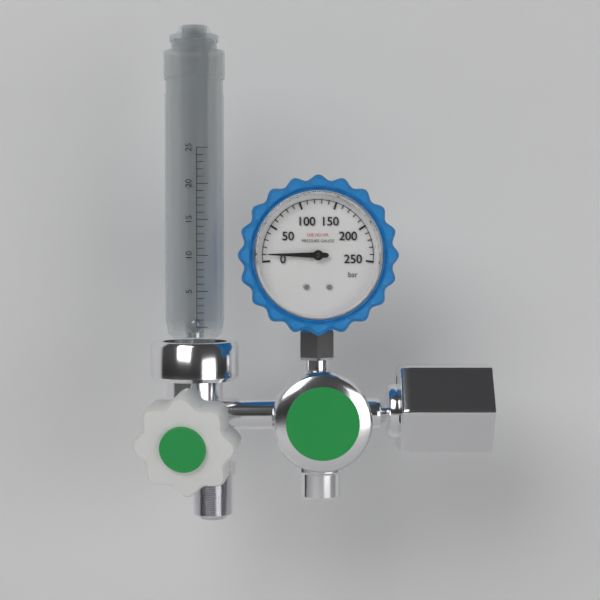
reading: 10 bar
